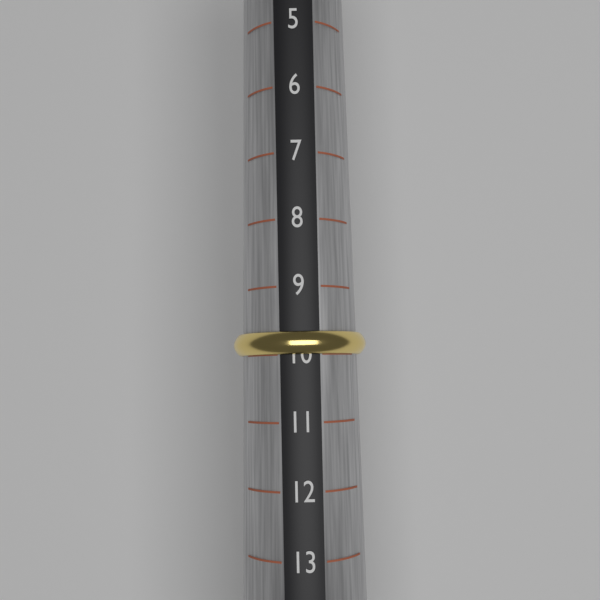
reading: 10 (no unit)
